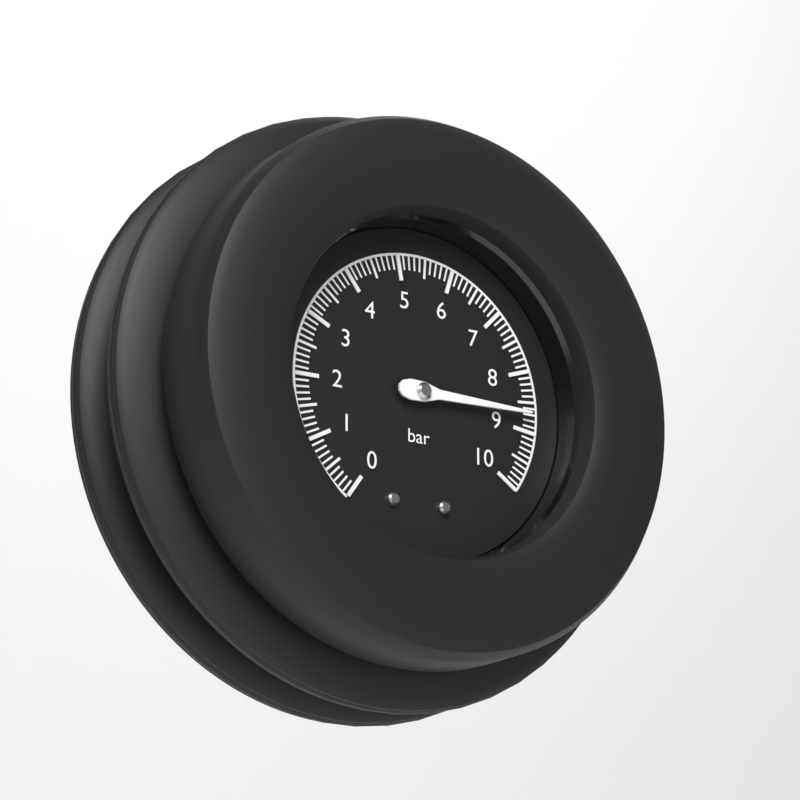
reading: 8.7 bar
